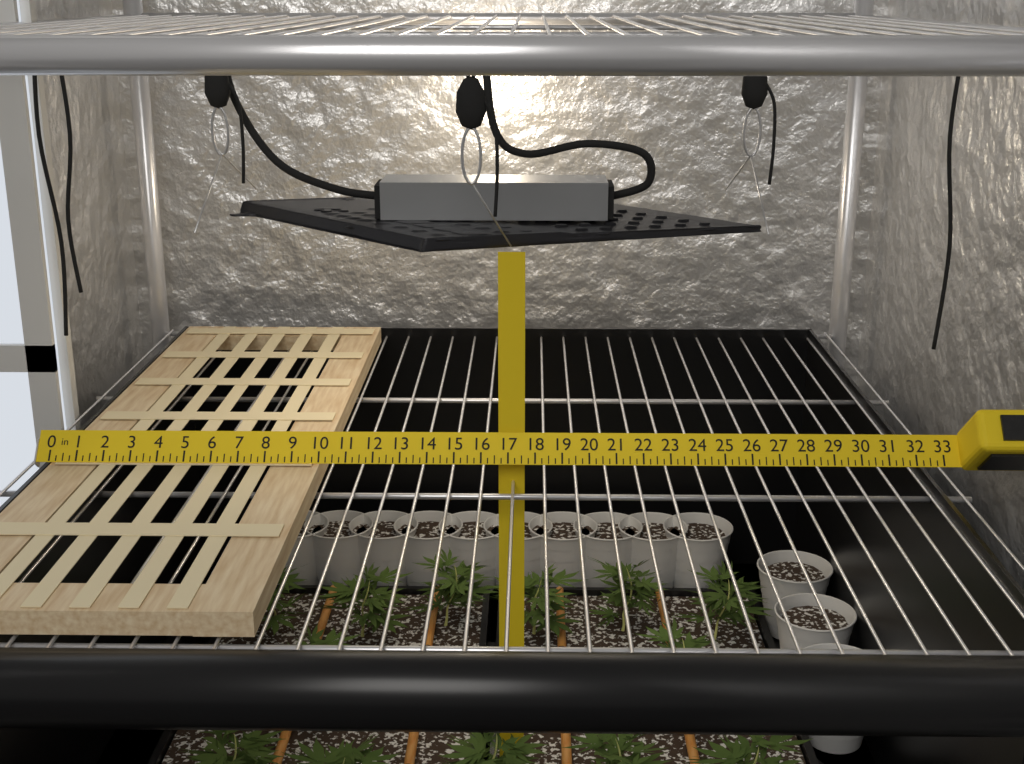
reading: 10.00 in
